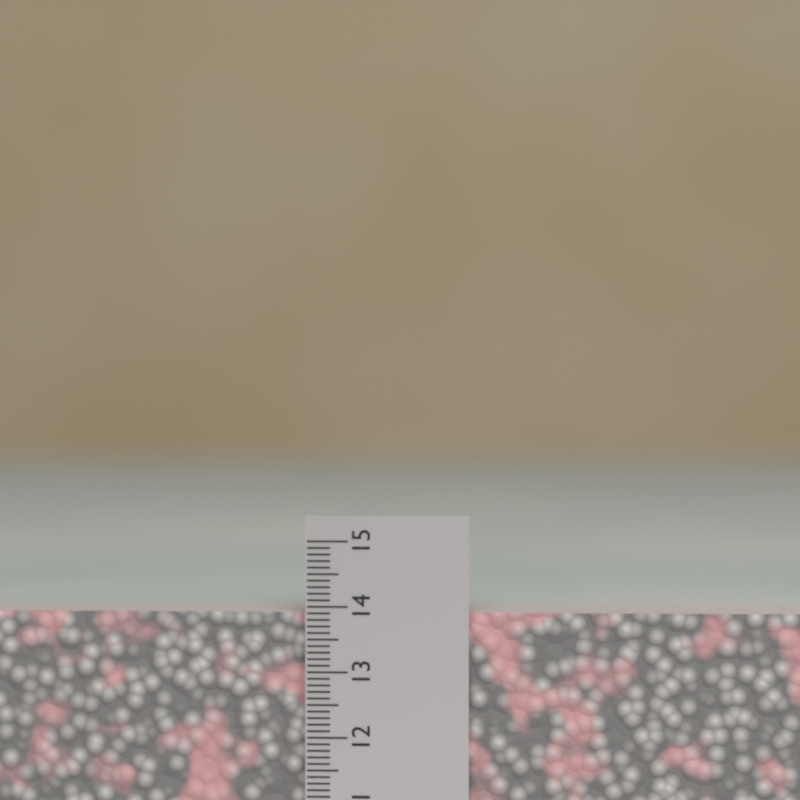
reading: 13.9 cm
